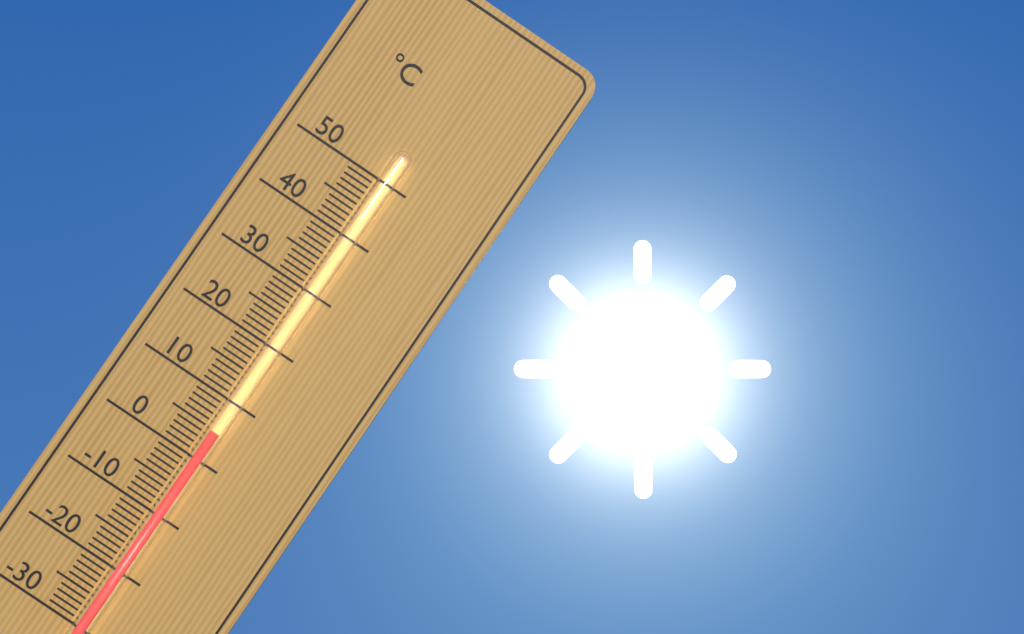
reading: 5 °C
